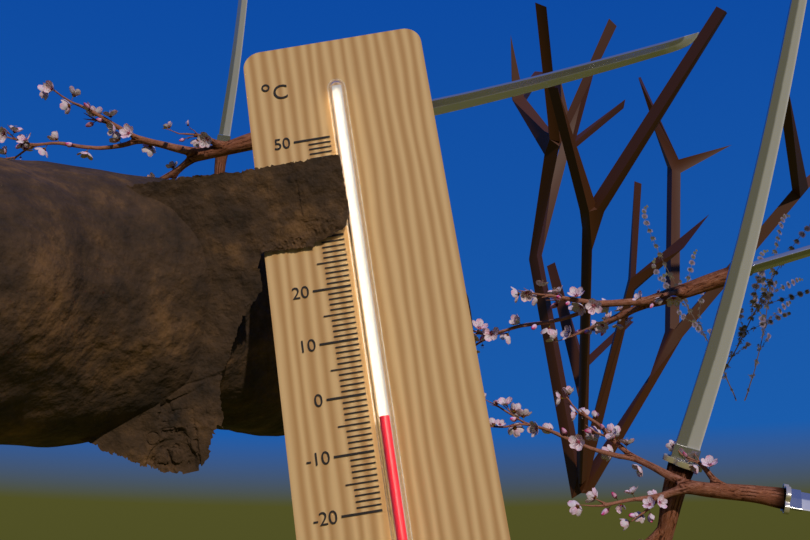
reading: -5 °C
